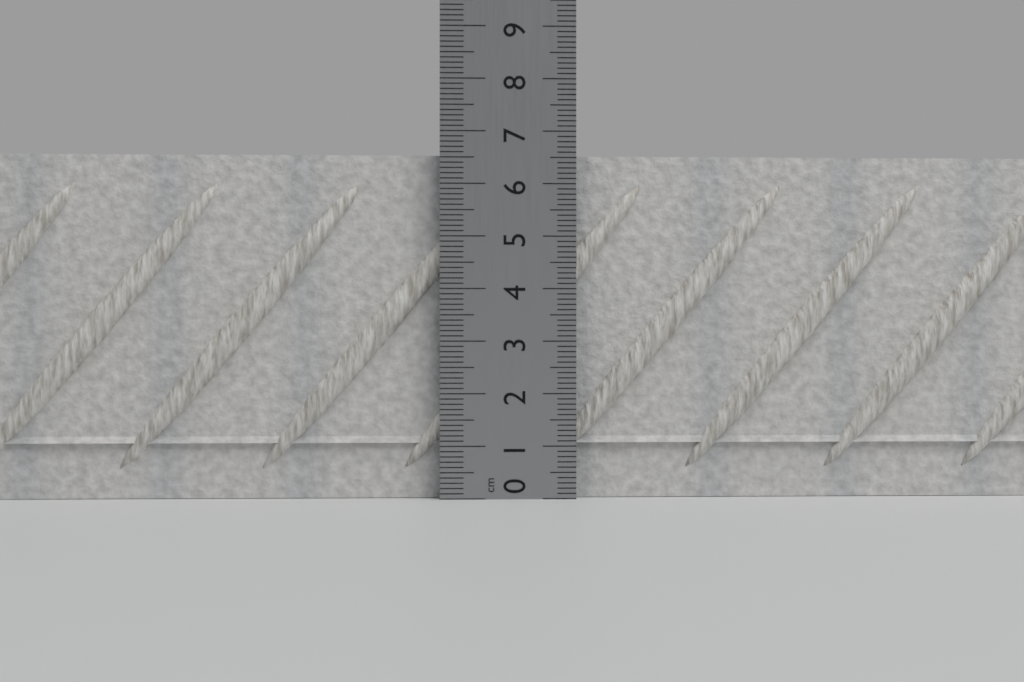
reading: 6.6 cm
